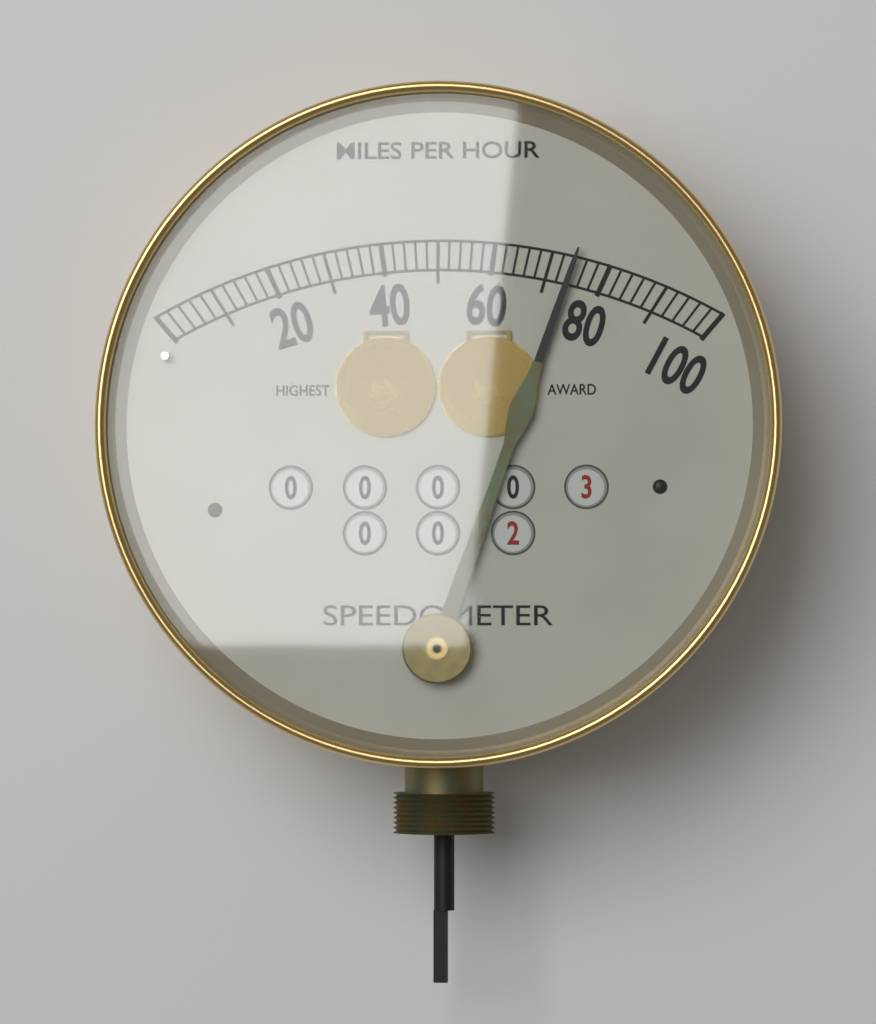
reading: 74 mph
